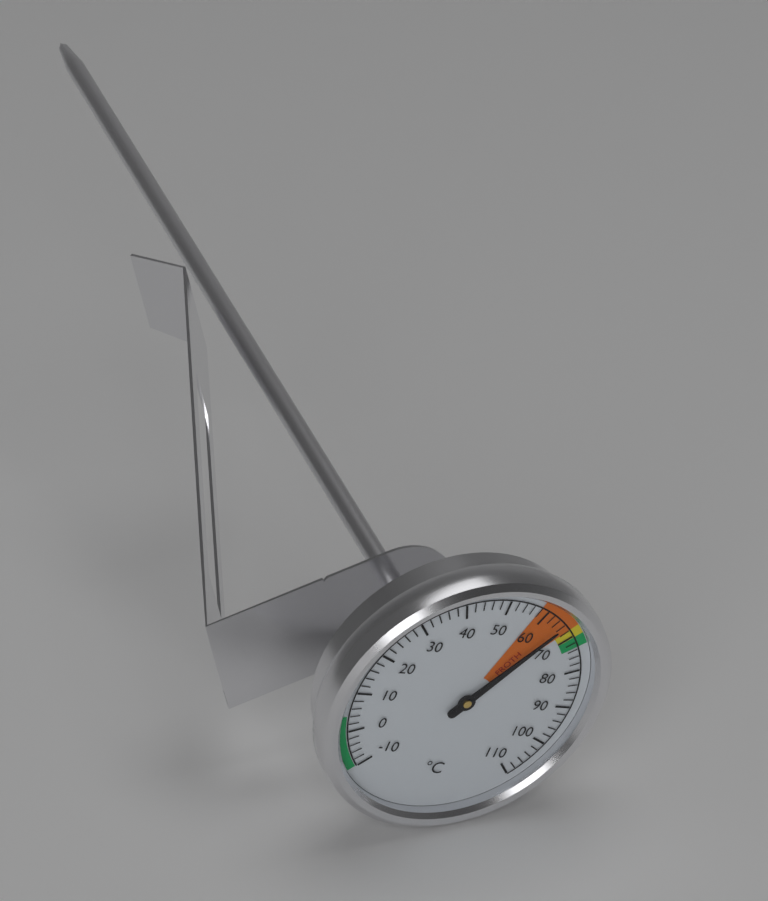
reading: 66 °C
